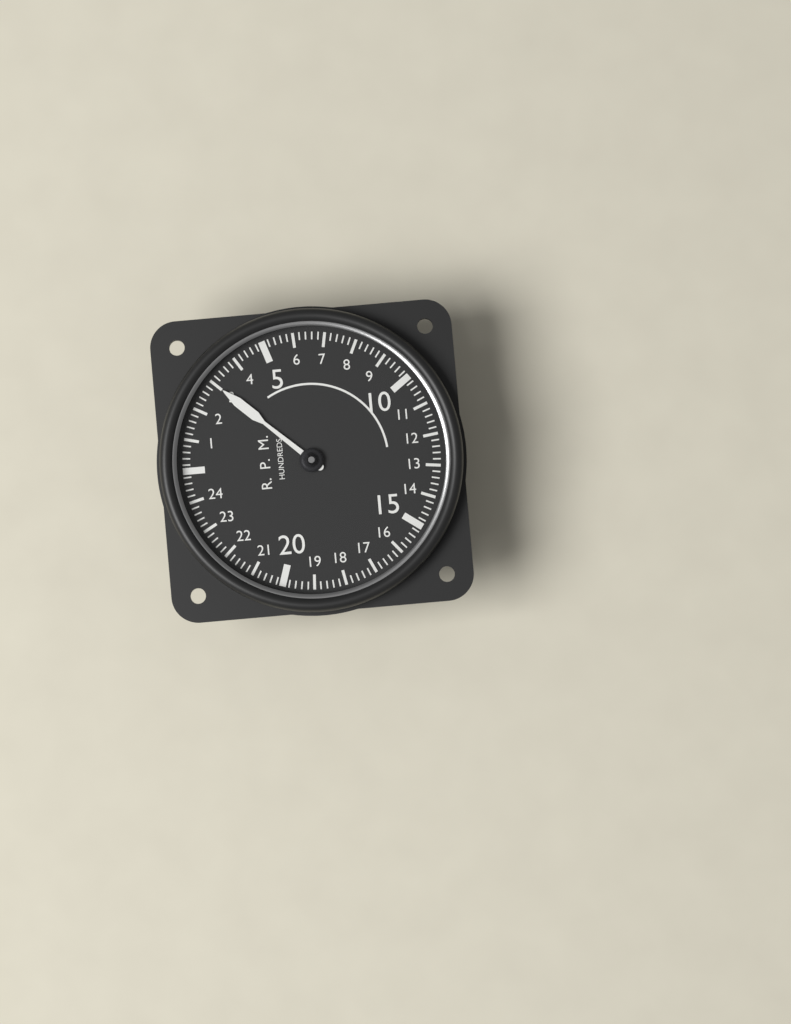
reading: 3.0 RPM x100
